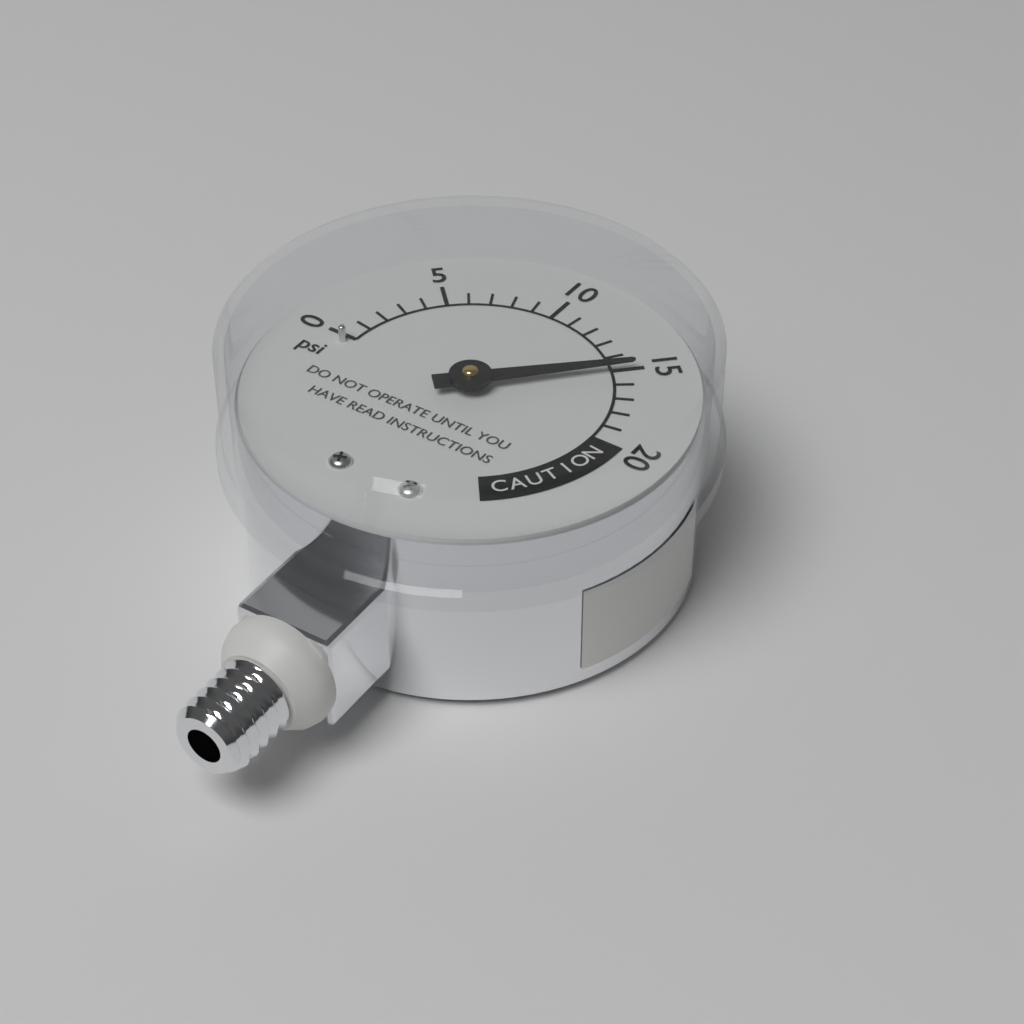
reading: 15 psi
